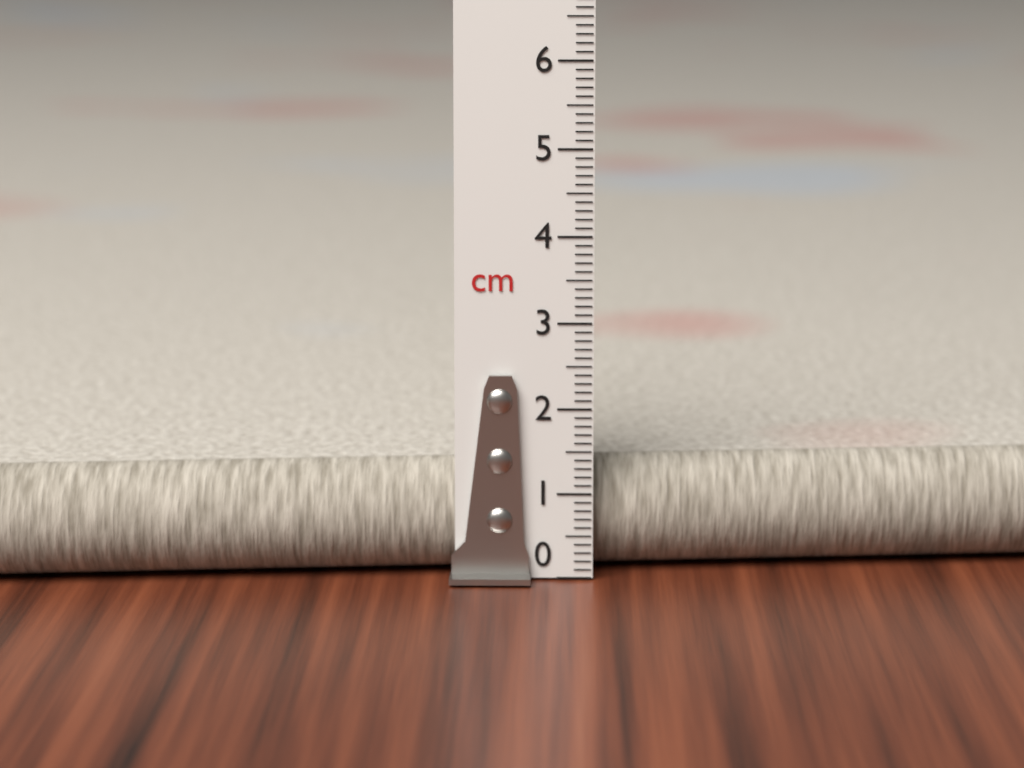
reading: 1.3 cm
